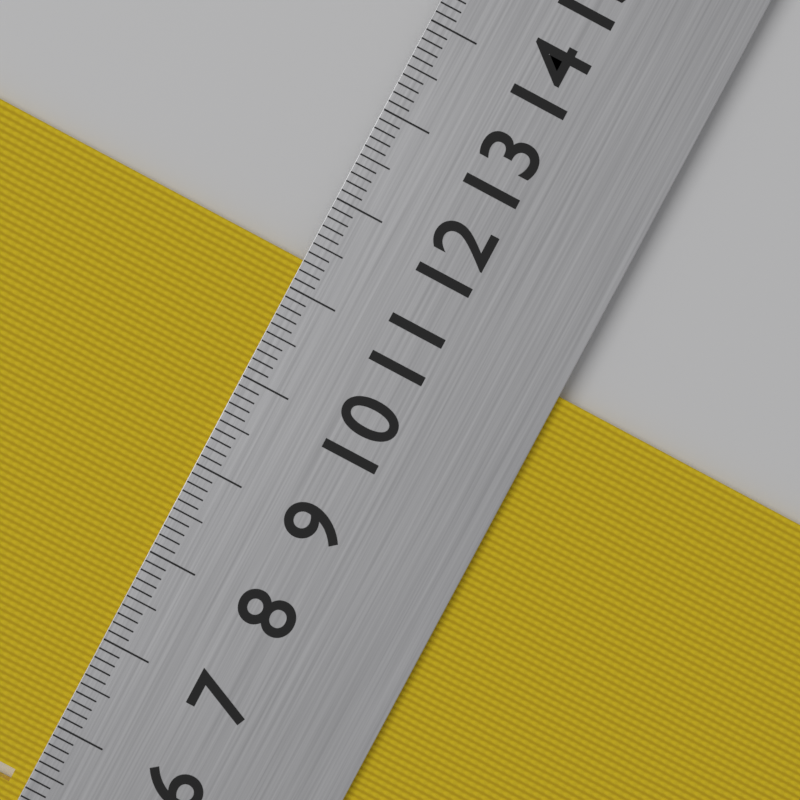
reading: 11.3 cm
